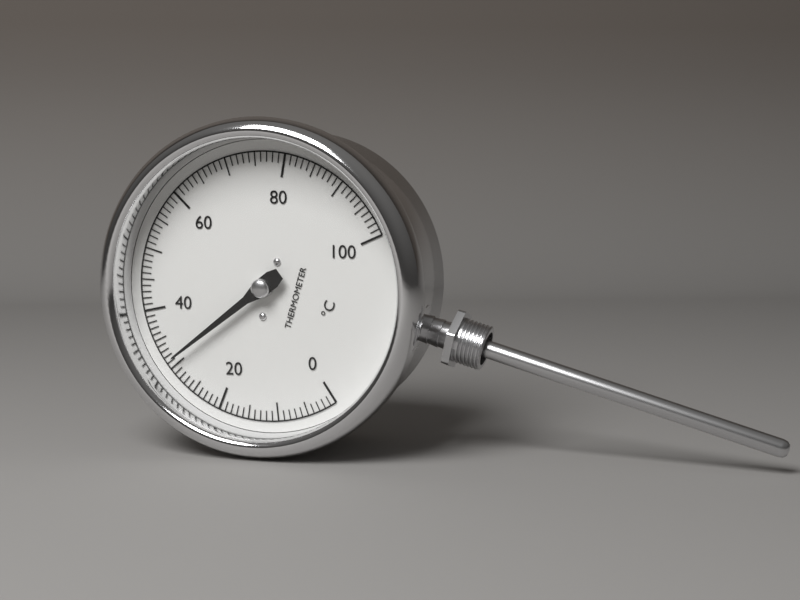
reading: 31 °C
